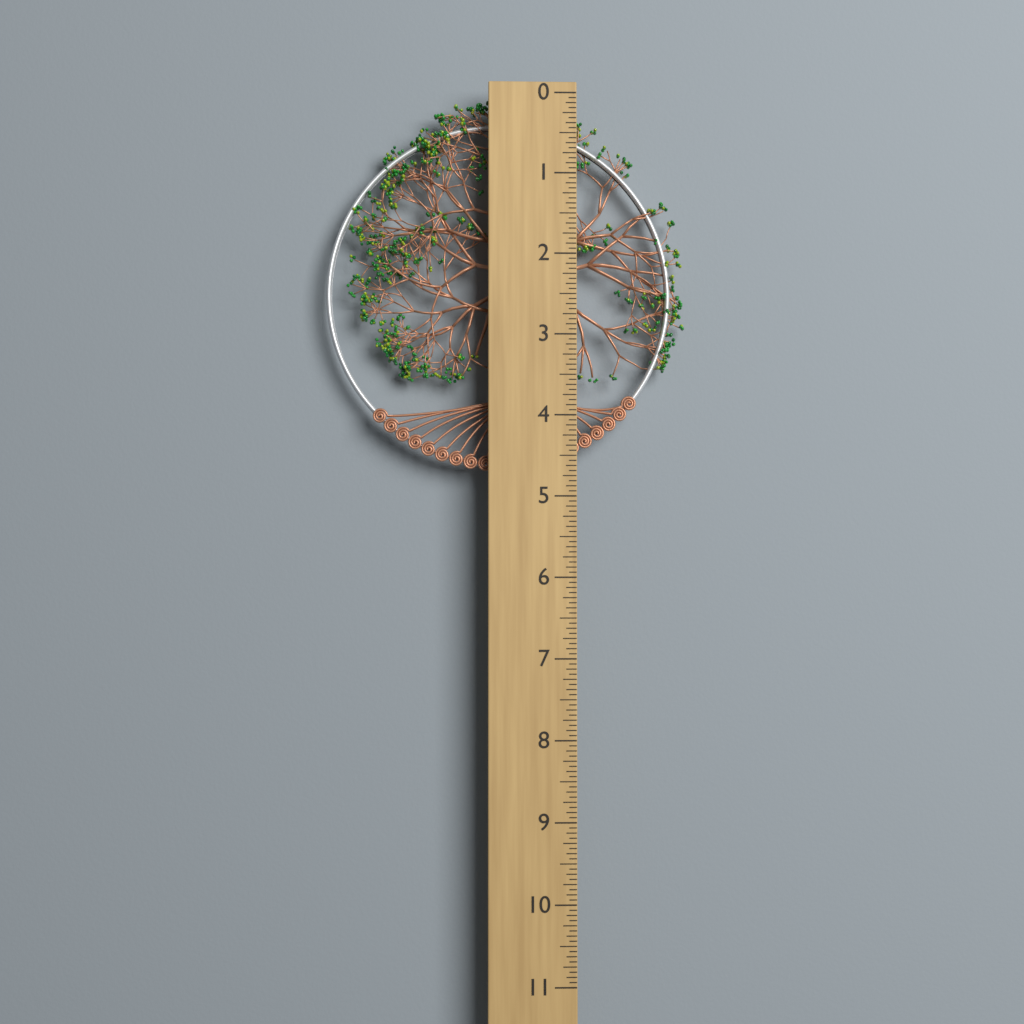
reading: 4.6875 (no unit)
